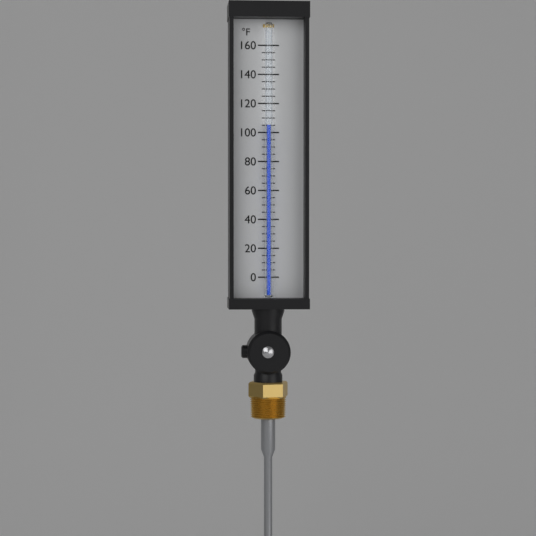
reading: 105 °F
